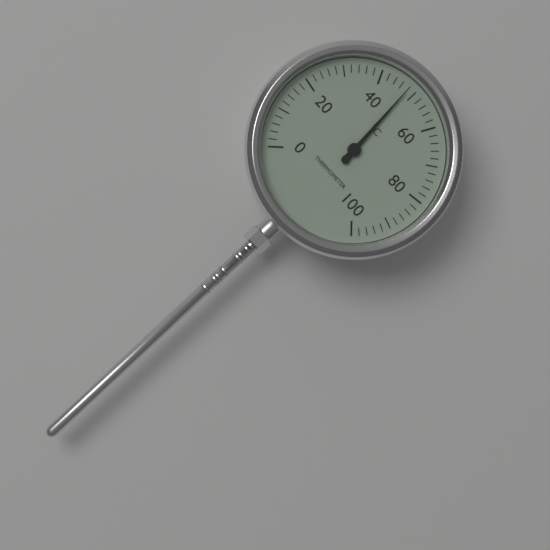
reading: 48 °C
